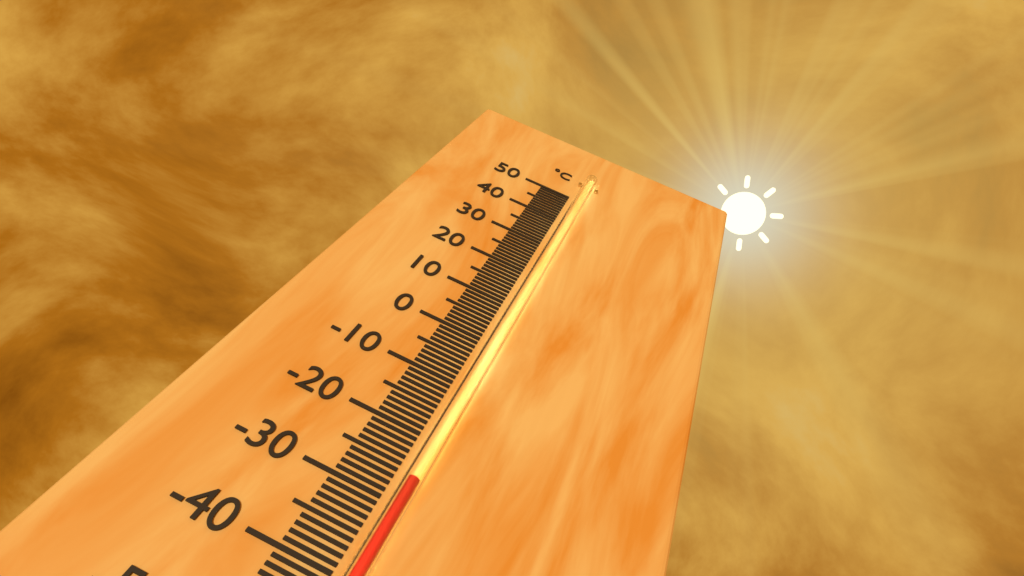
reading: -27 °C
